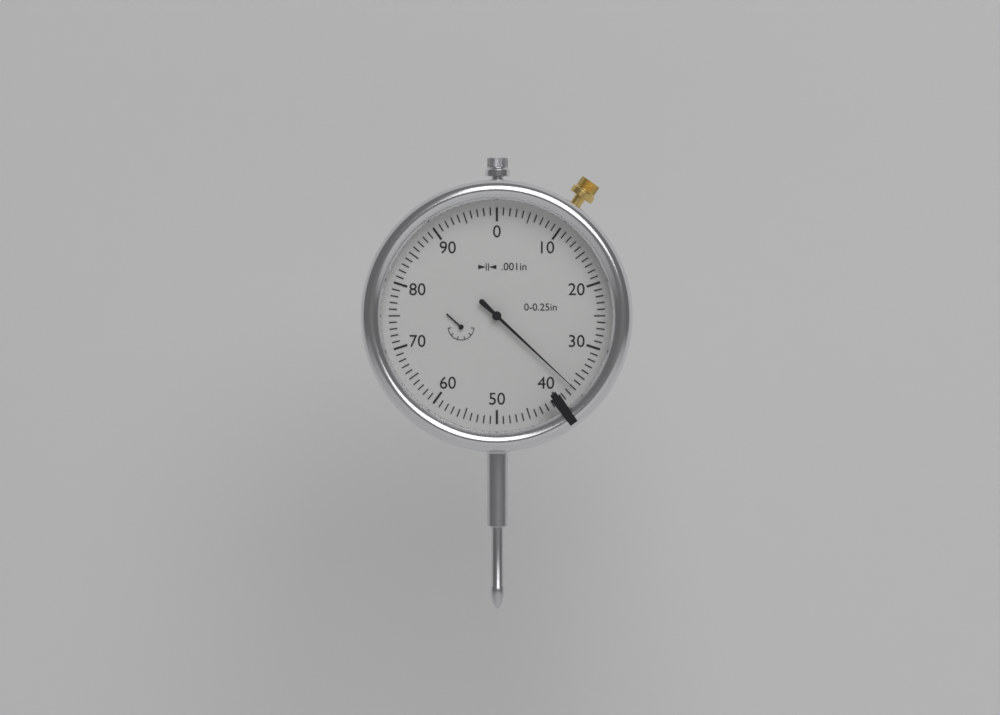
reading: 0.037 in
